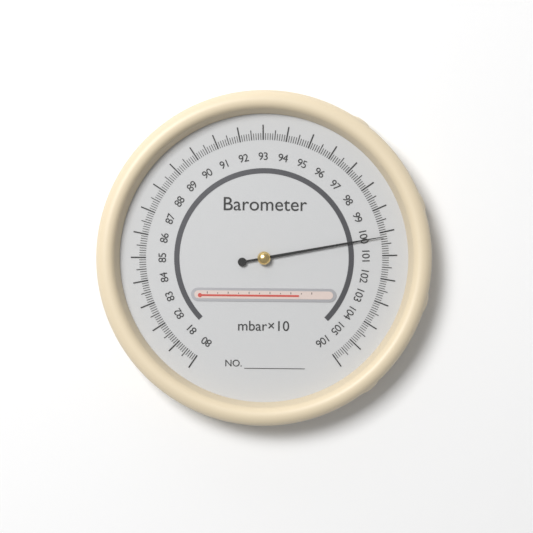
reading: 100.2 mbar×10
